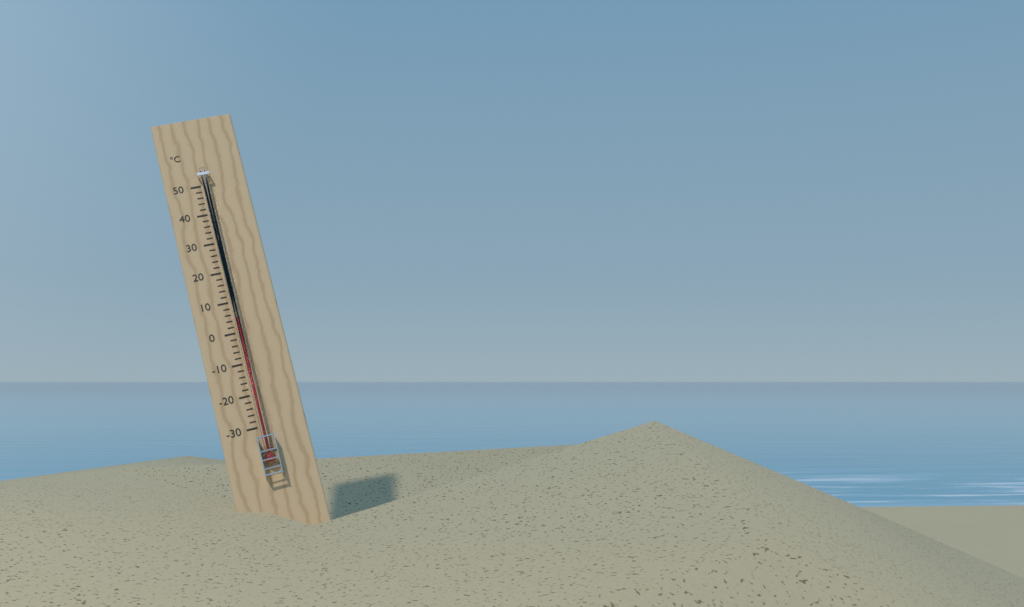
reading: 4 °C
